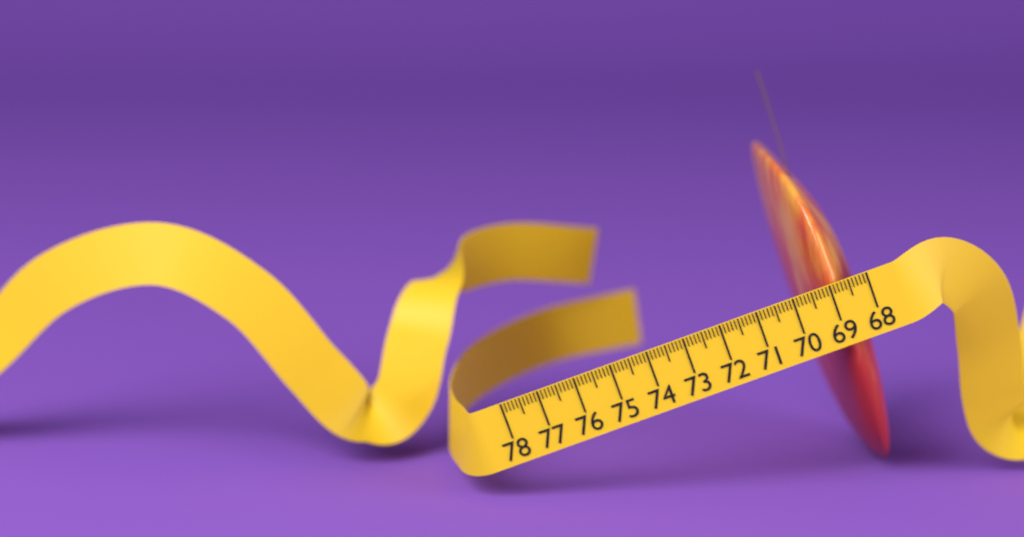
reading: 69.6 cm
